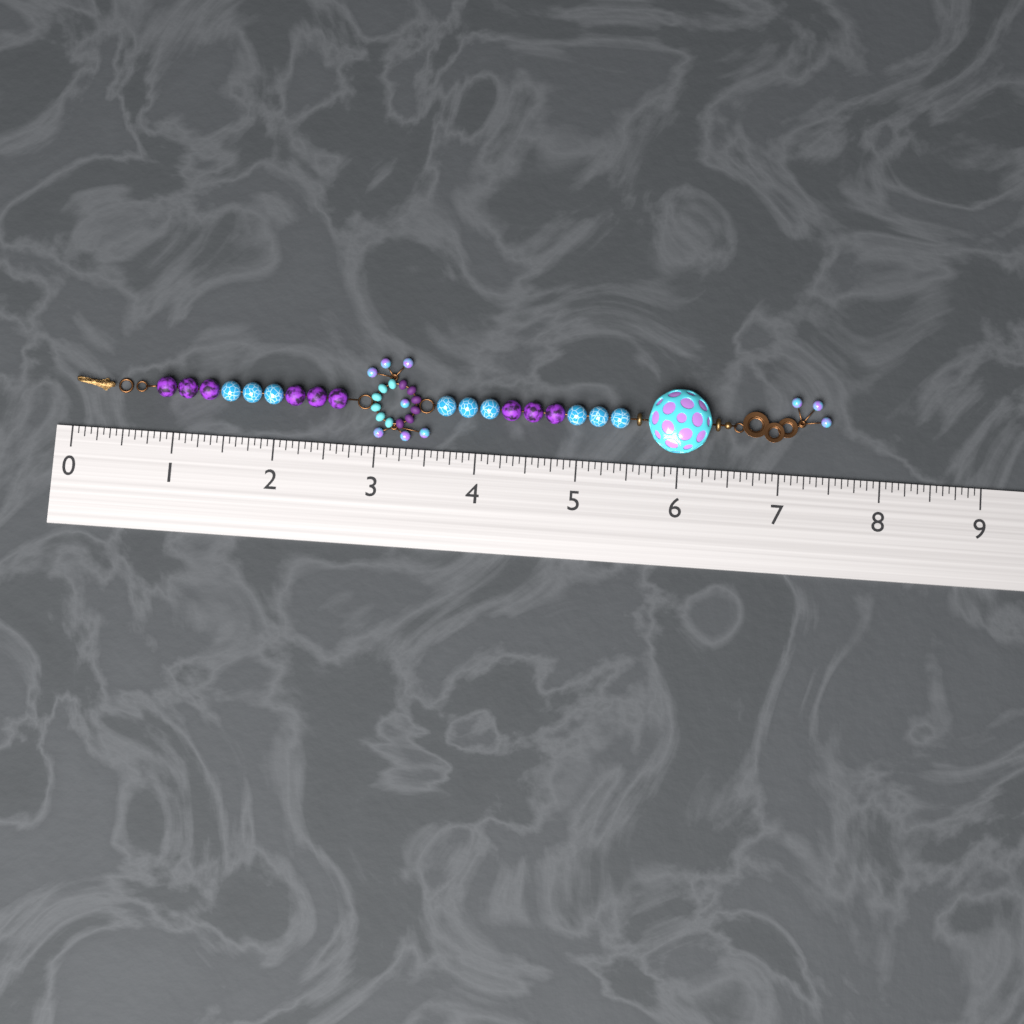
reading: 7.5000 (no unit)
